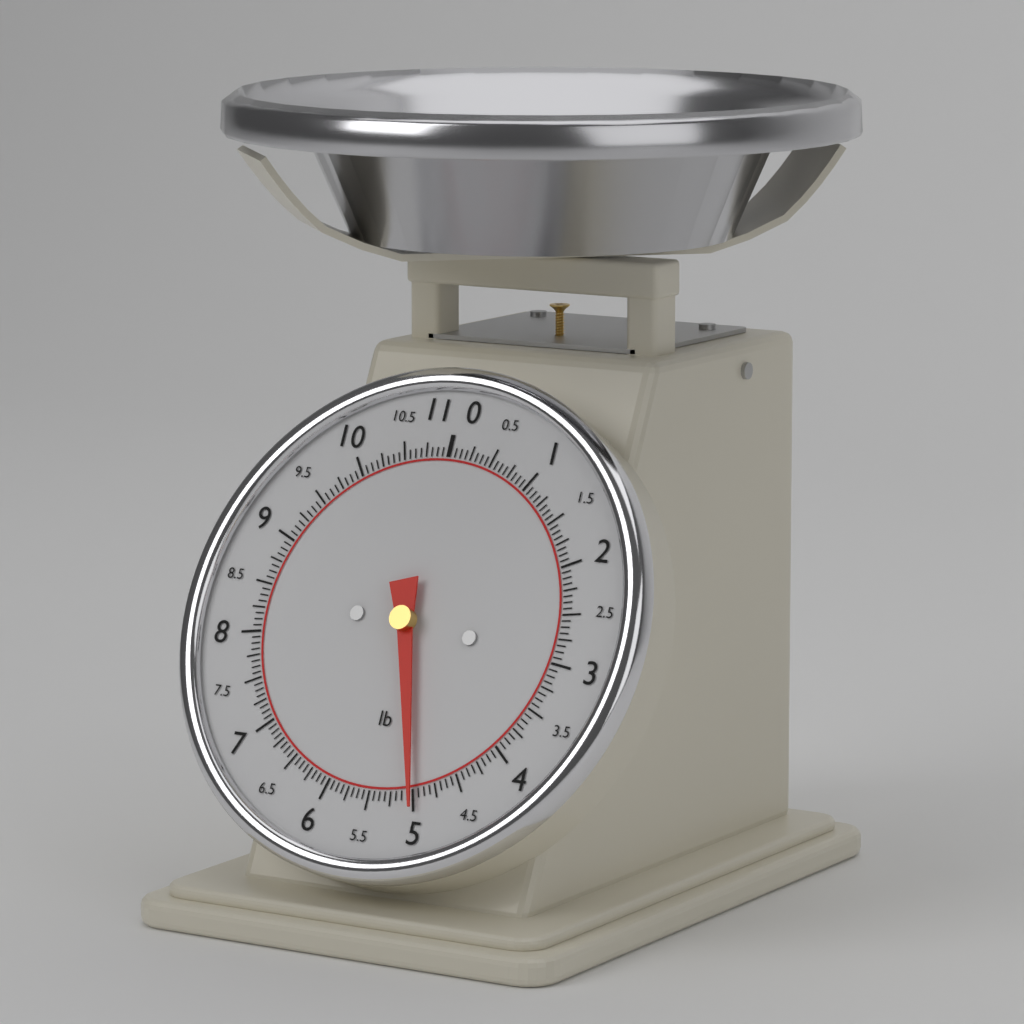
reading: 5.0000 lb
